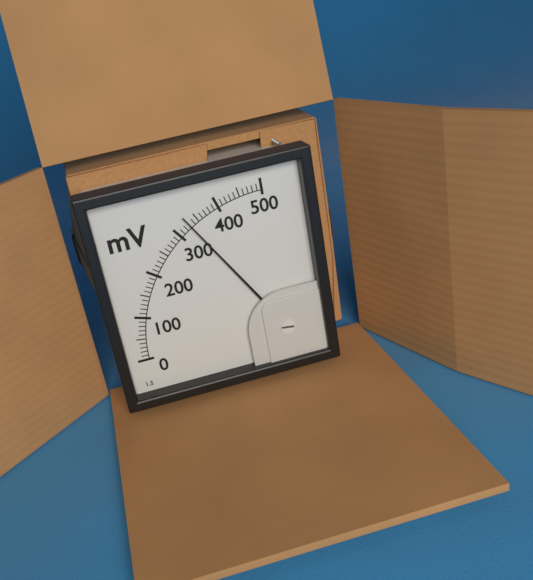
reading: 330 mV
